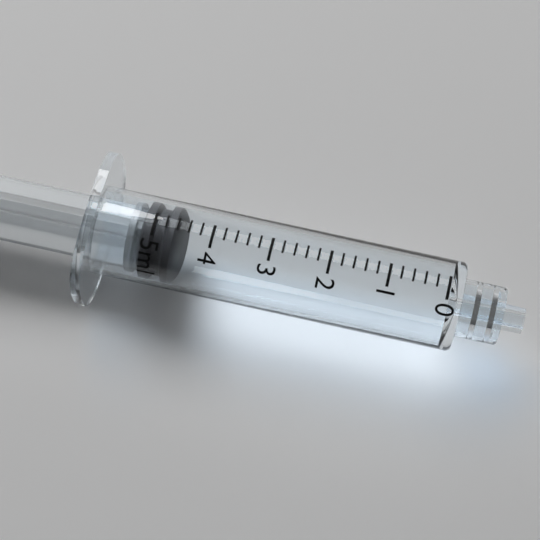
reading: 4.6 ml
